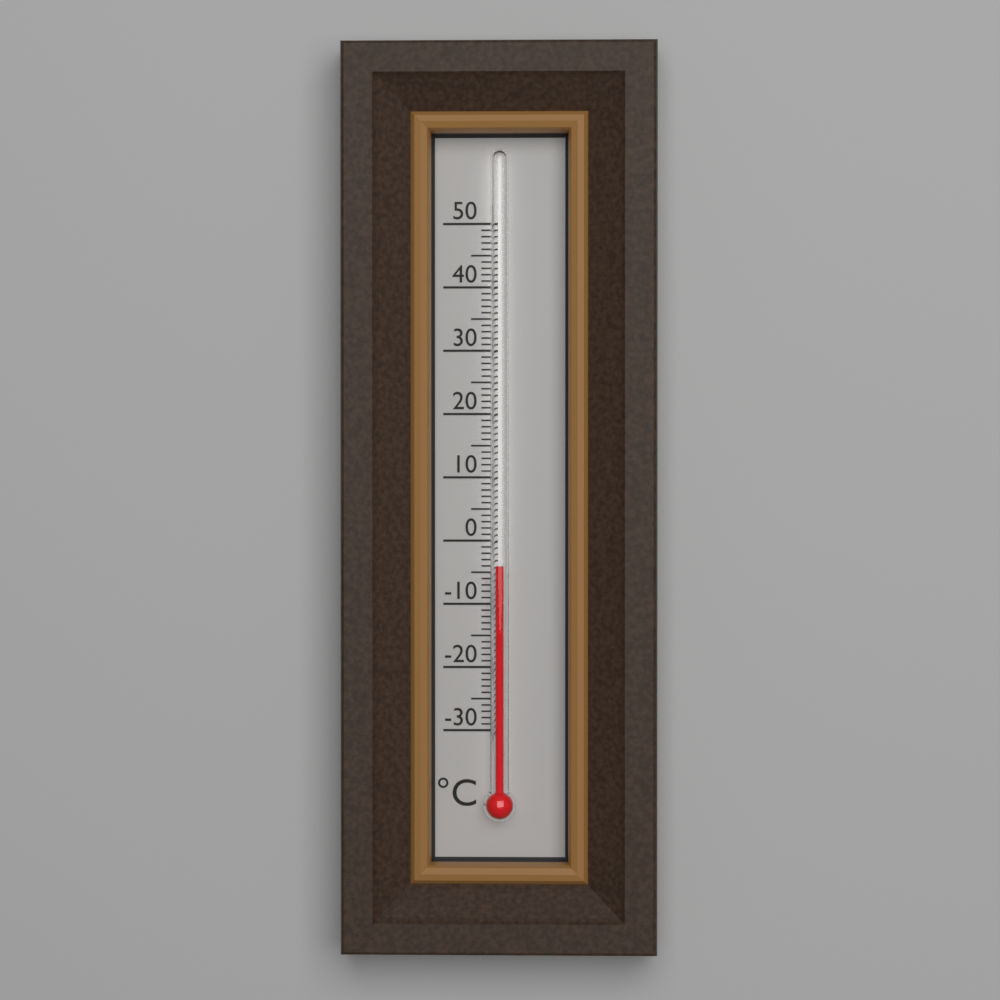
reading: -4 °C
